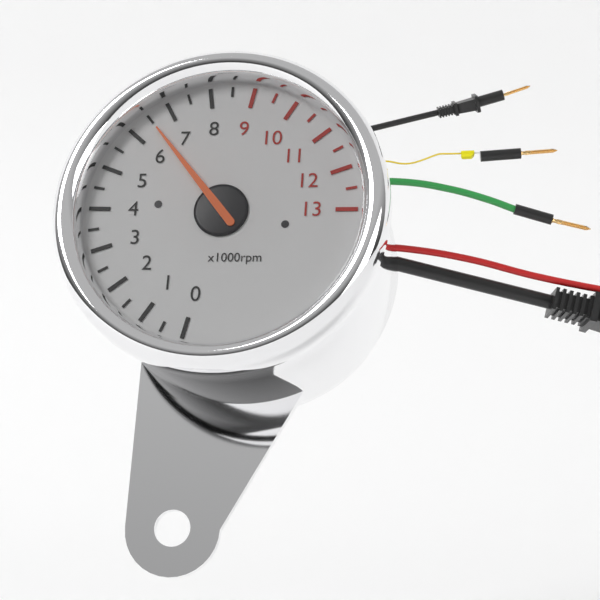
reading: 6.5 x1000rpm
